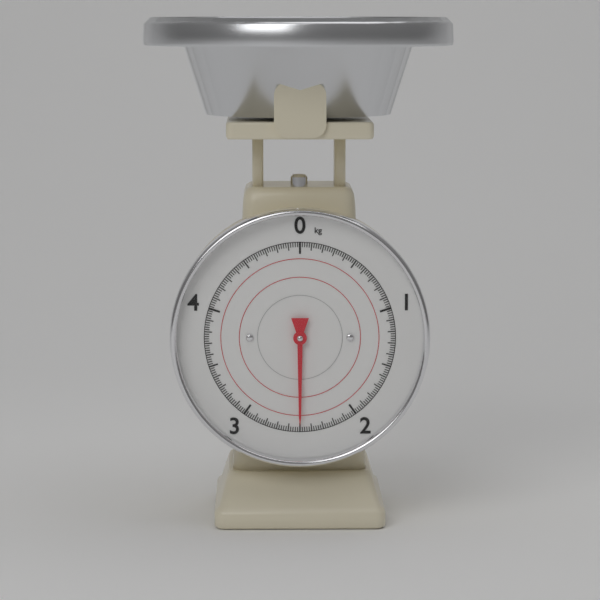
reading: 2.50 kg
